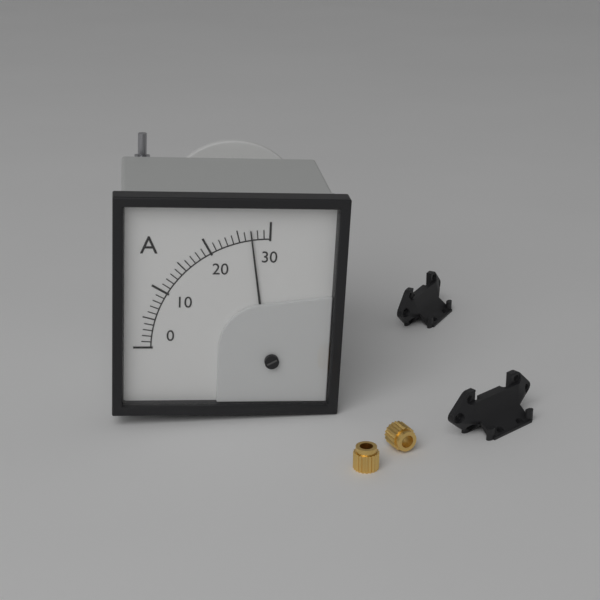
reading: 27 A
